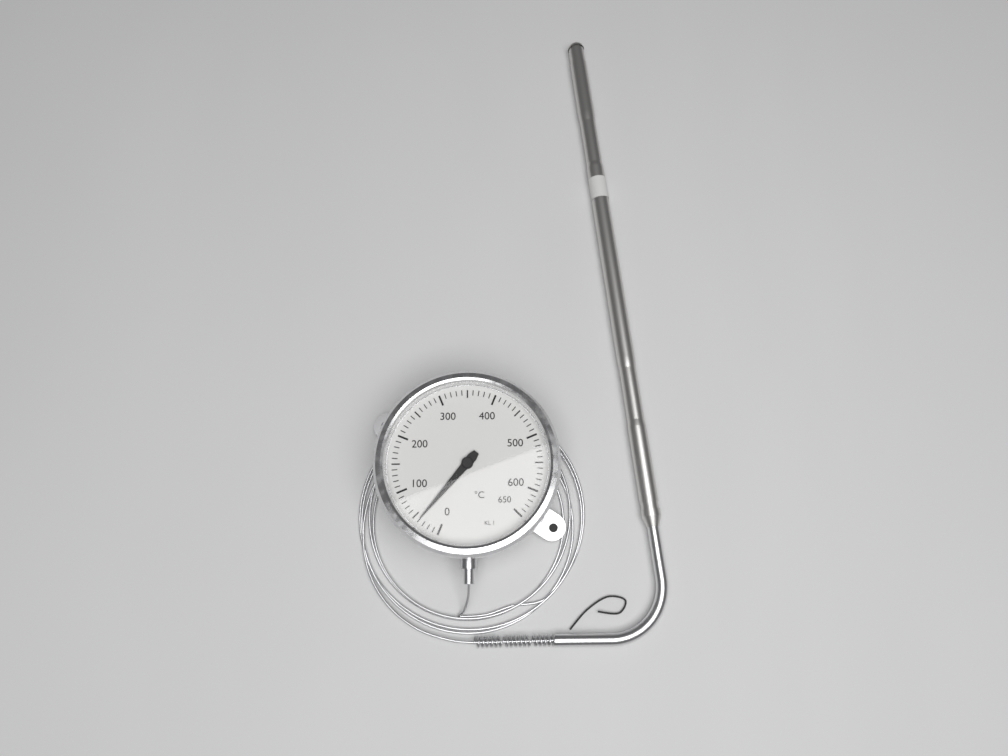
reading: 40 °C
